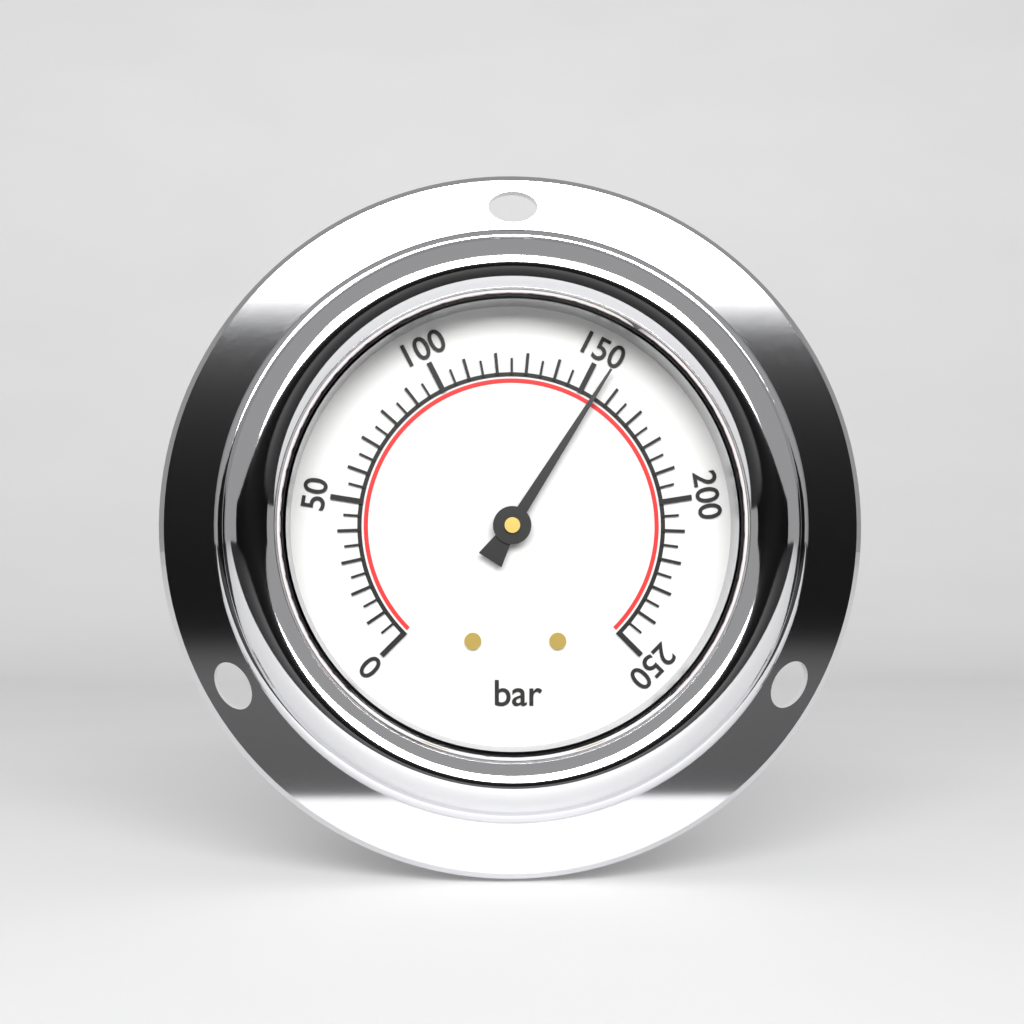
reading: 155 bar
